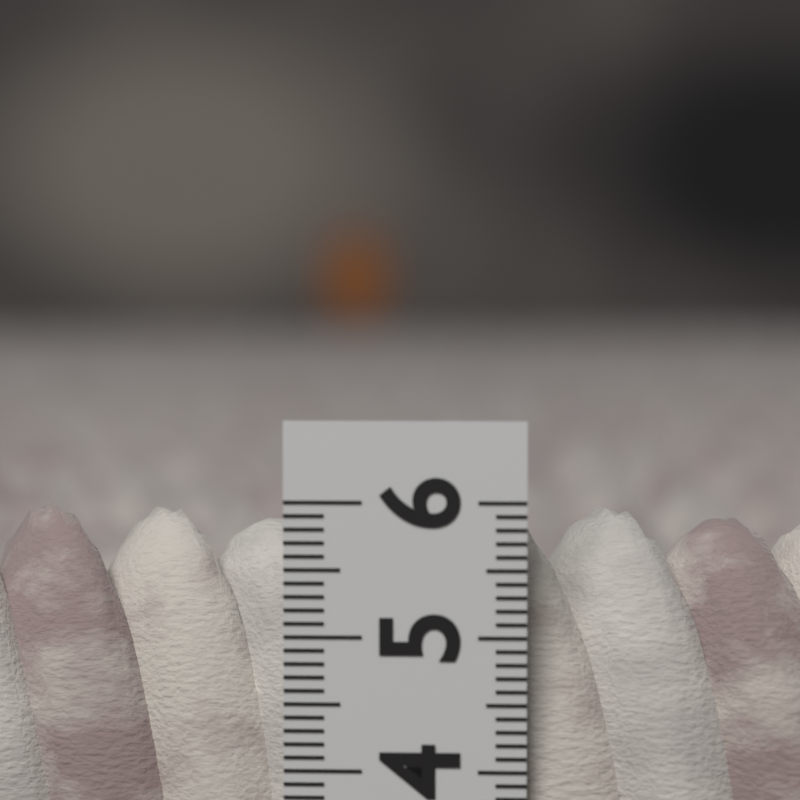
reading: 5.9 (no unit)
